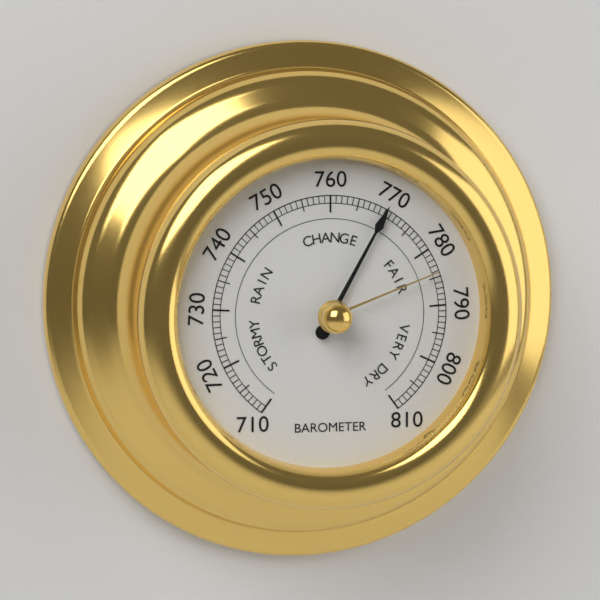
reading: 770 (no unit)
